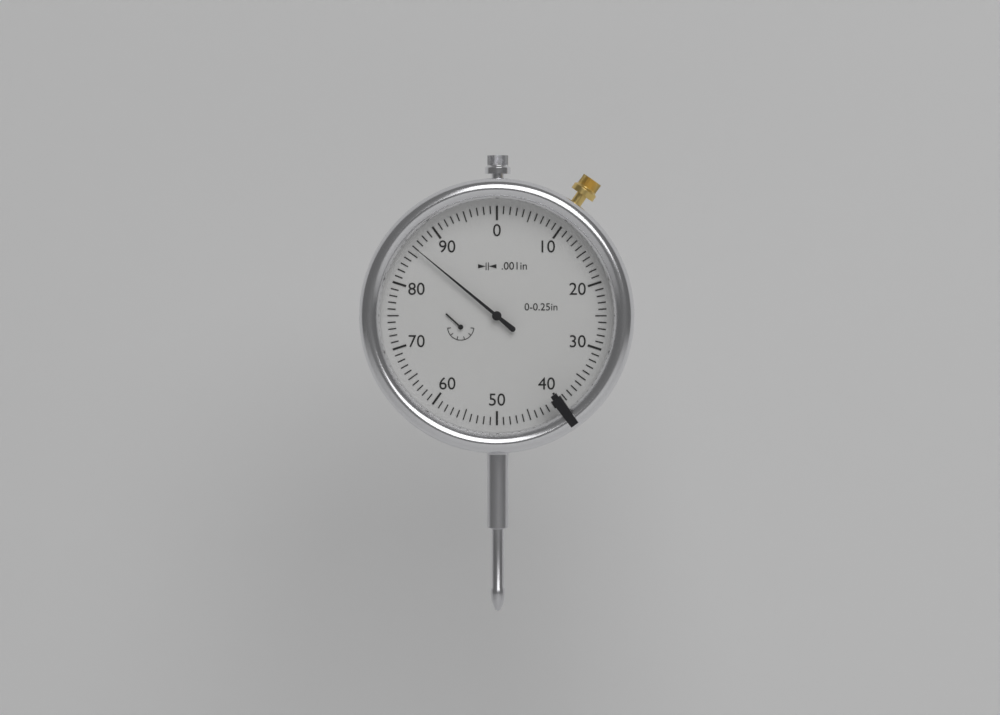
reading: 0.086 in
